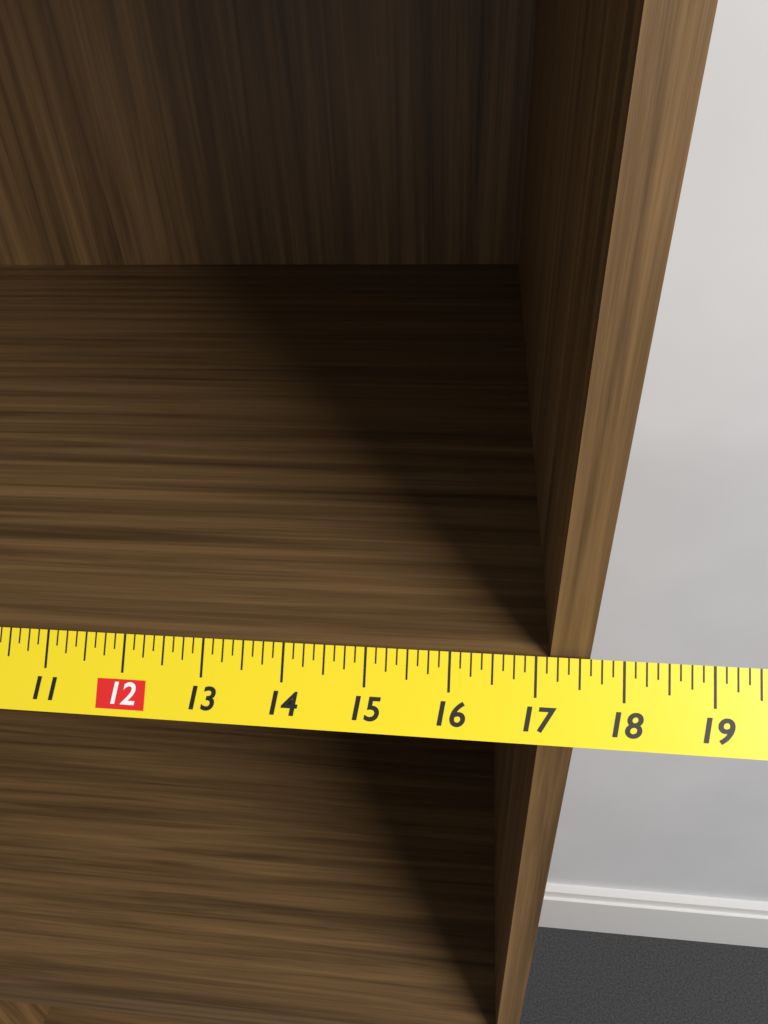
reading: 17.625 in
